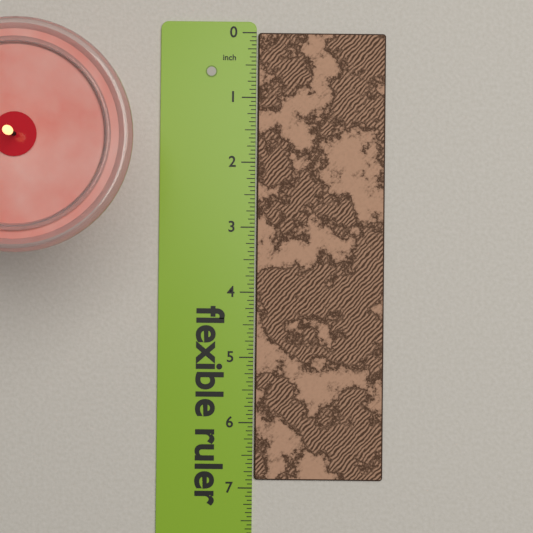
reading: 6.8750 in
